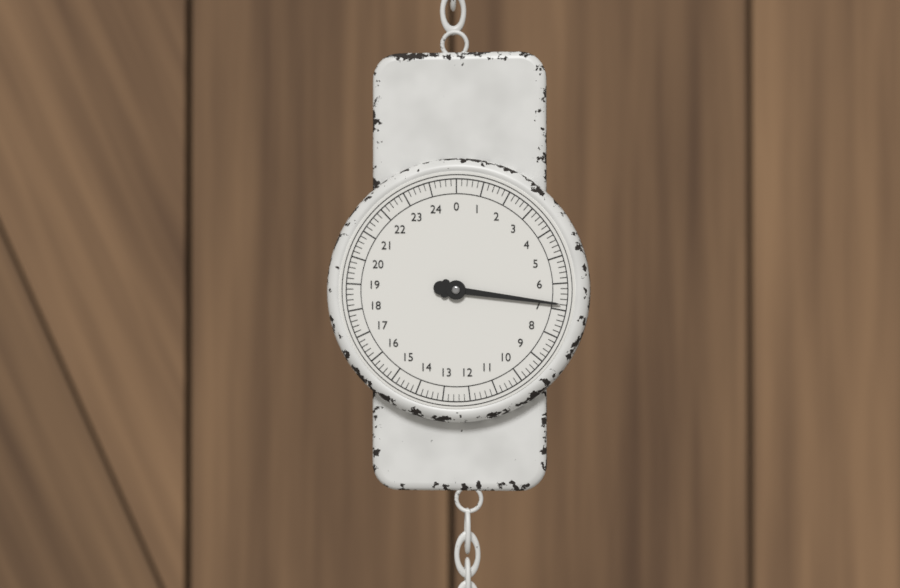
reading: 6.8 (no unit)
